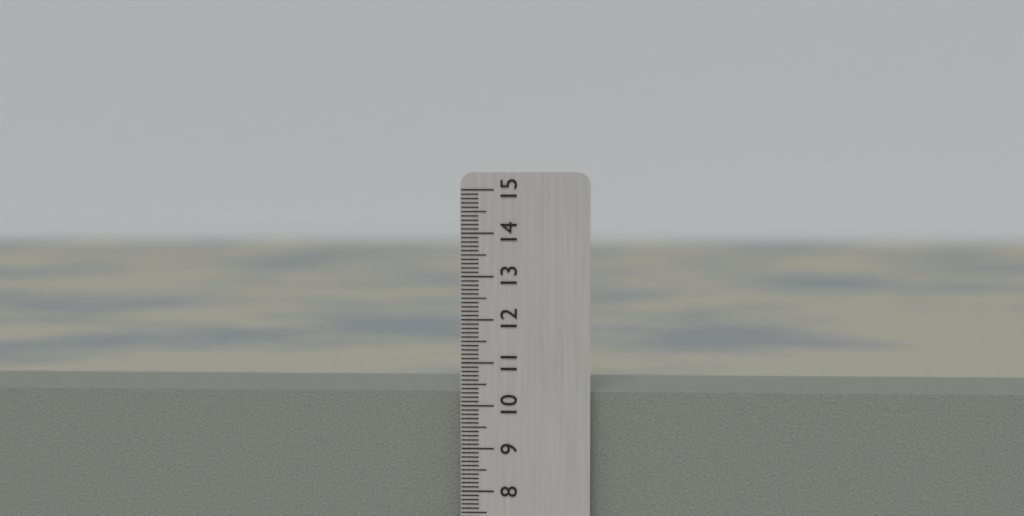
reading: 10.3 cm
